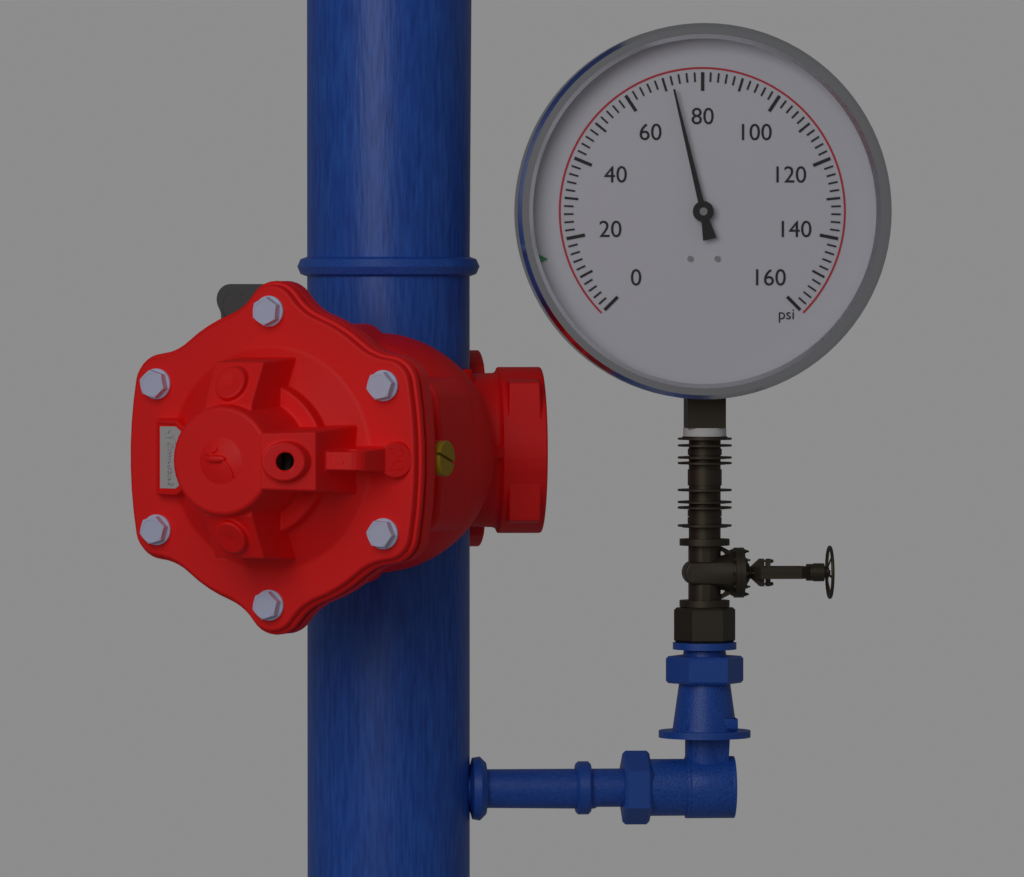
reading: 72 psi
